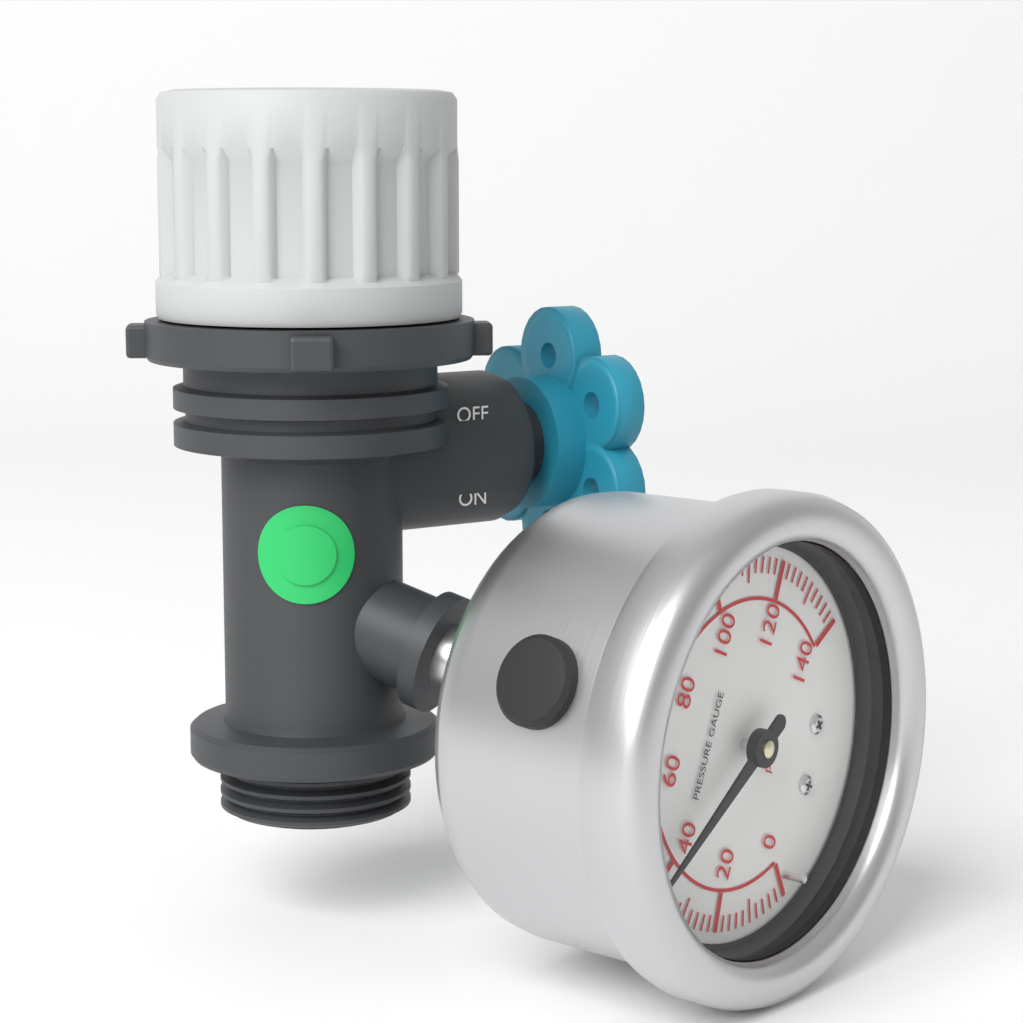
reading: 42 psi
